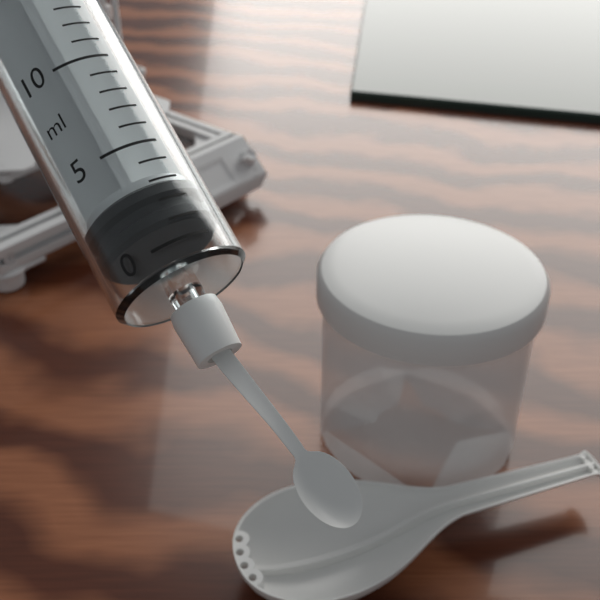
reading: 1 ml
